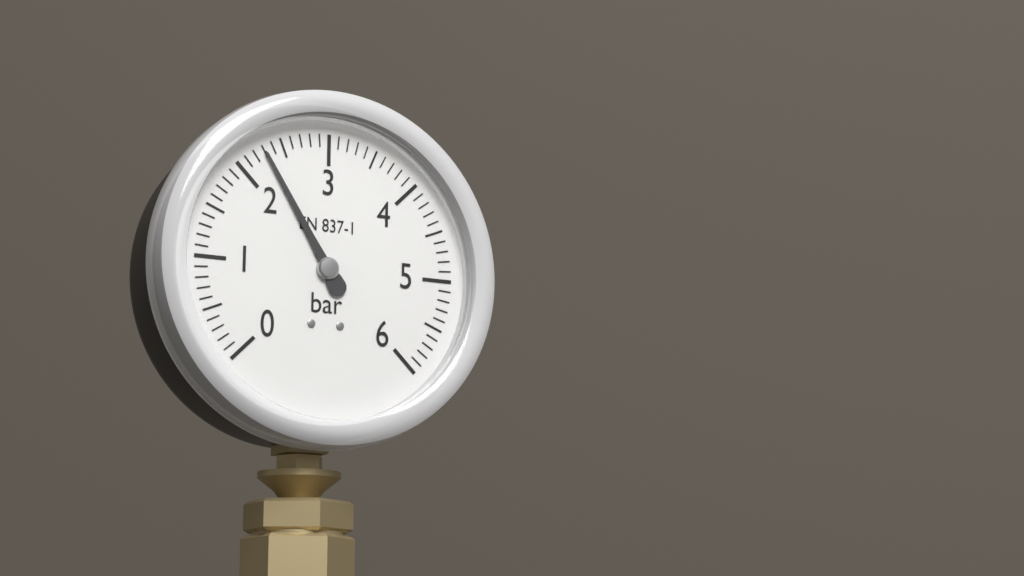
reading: 2.3 bar
